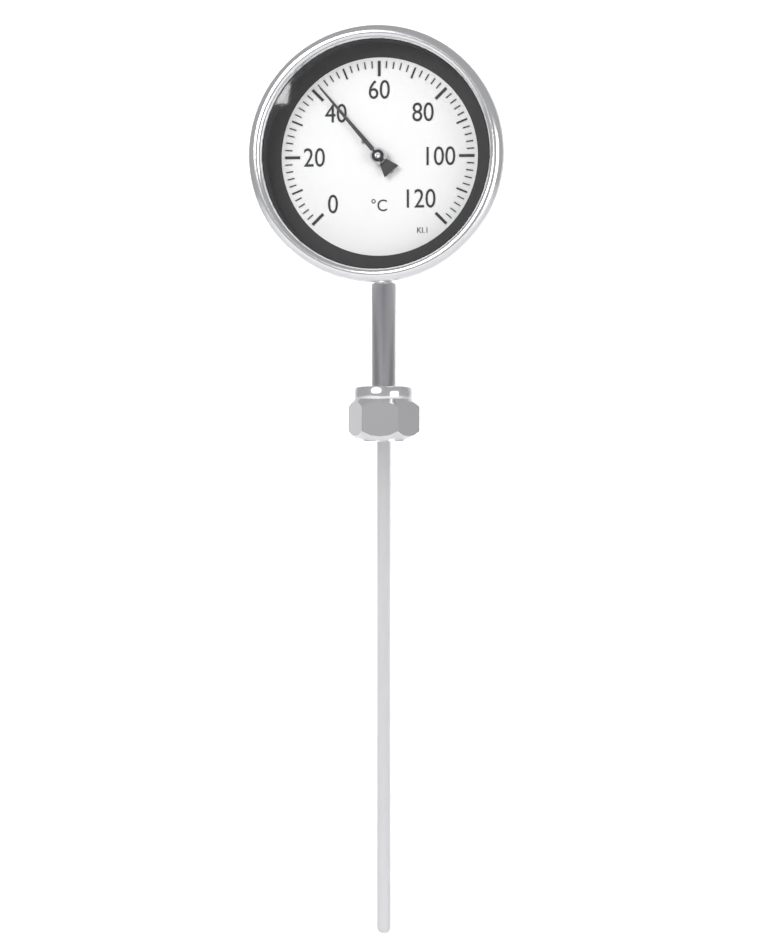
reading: 42 °C
